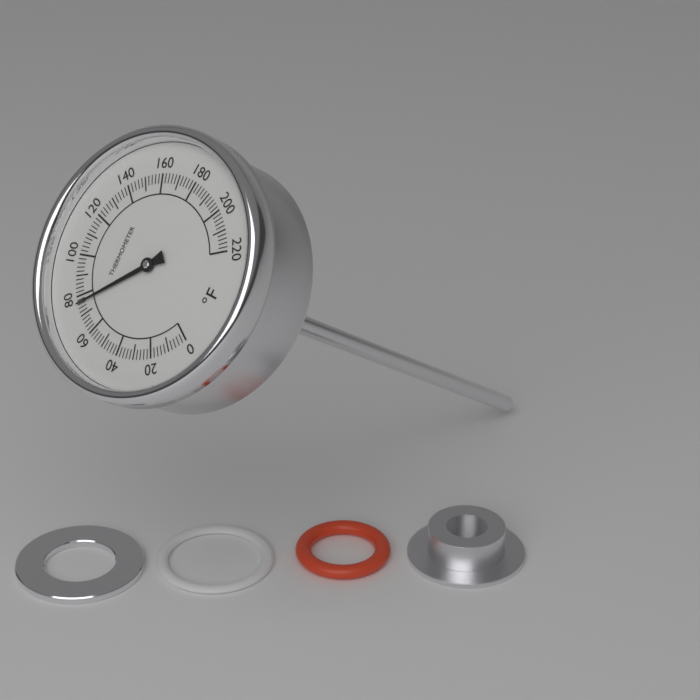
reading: 76 °F
